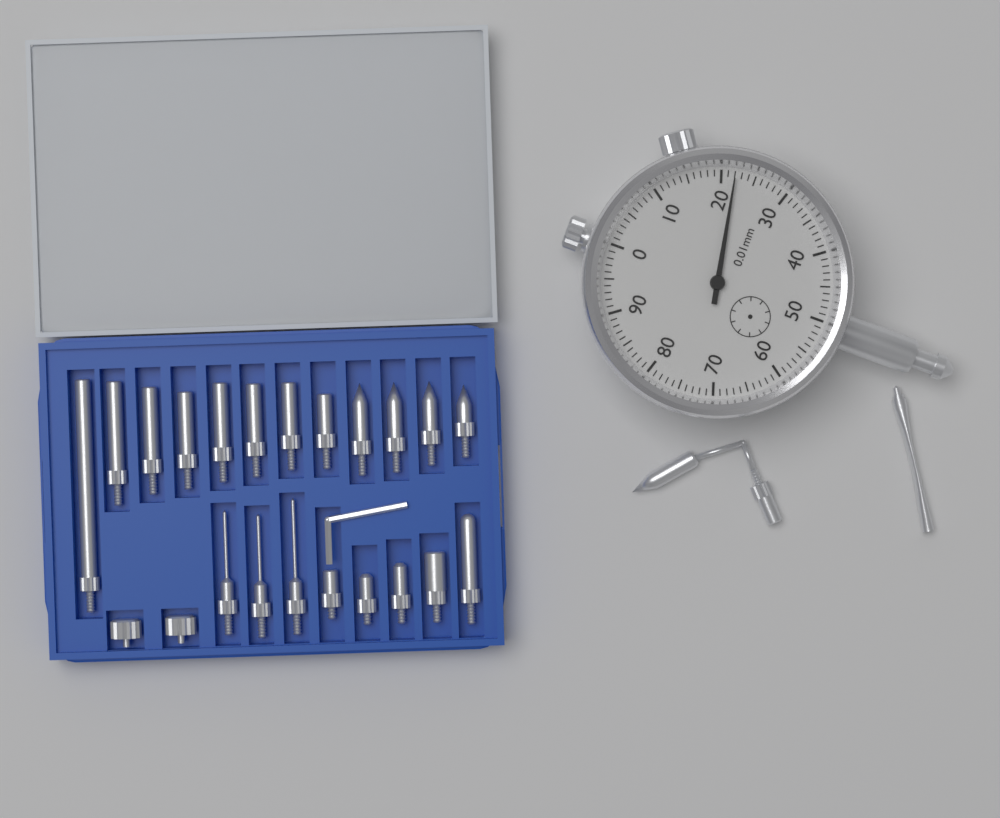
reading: 0.22 mm
